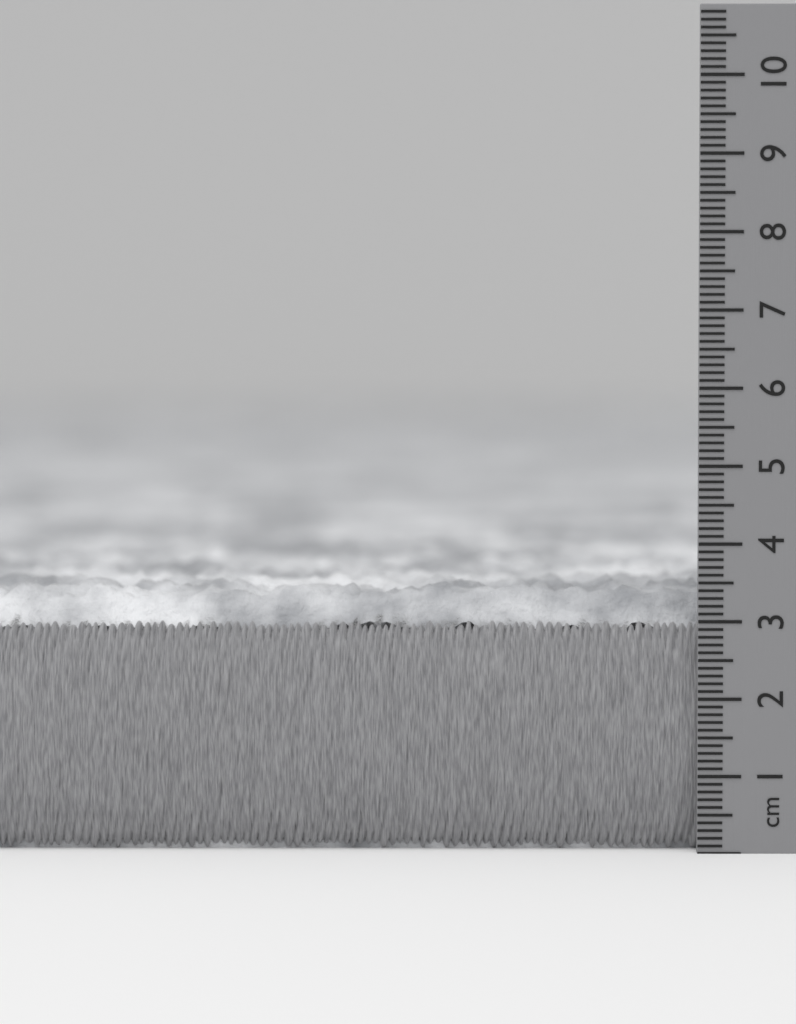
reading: 3.5 cm
